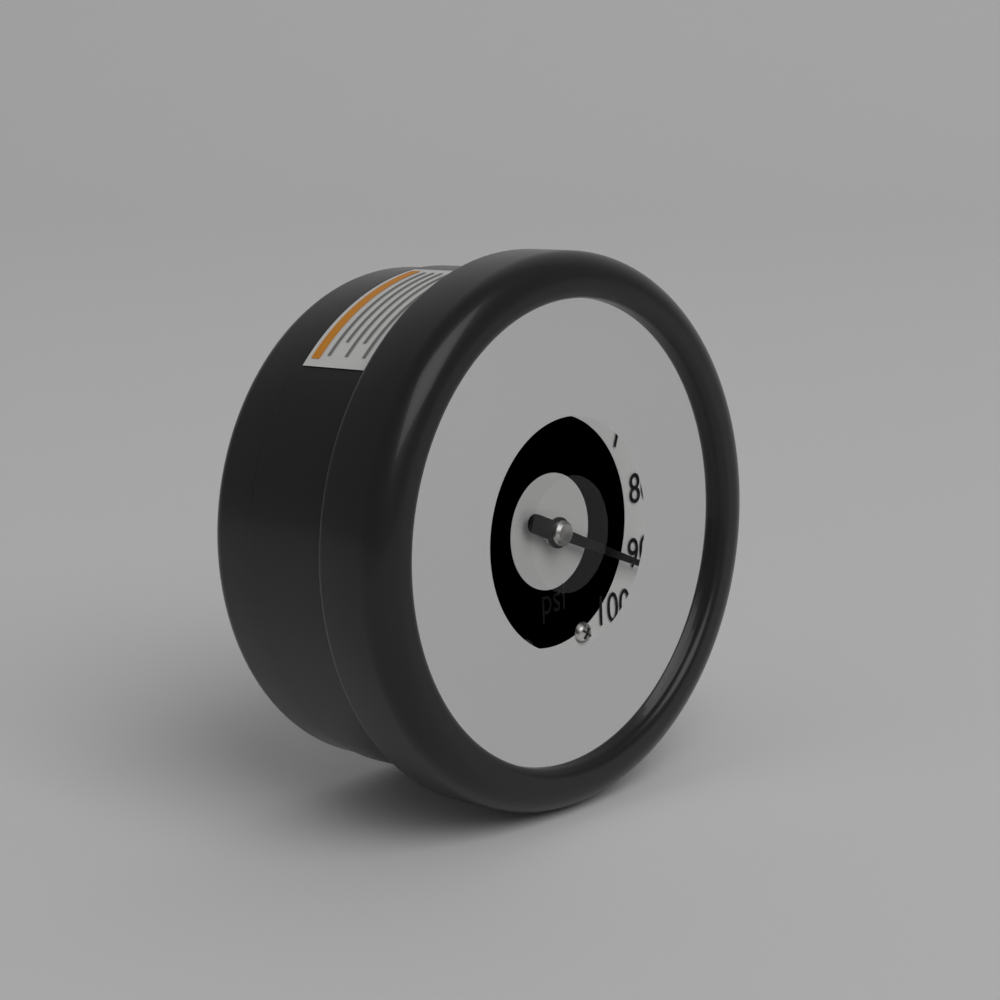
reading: 92 psi
